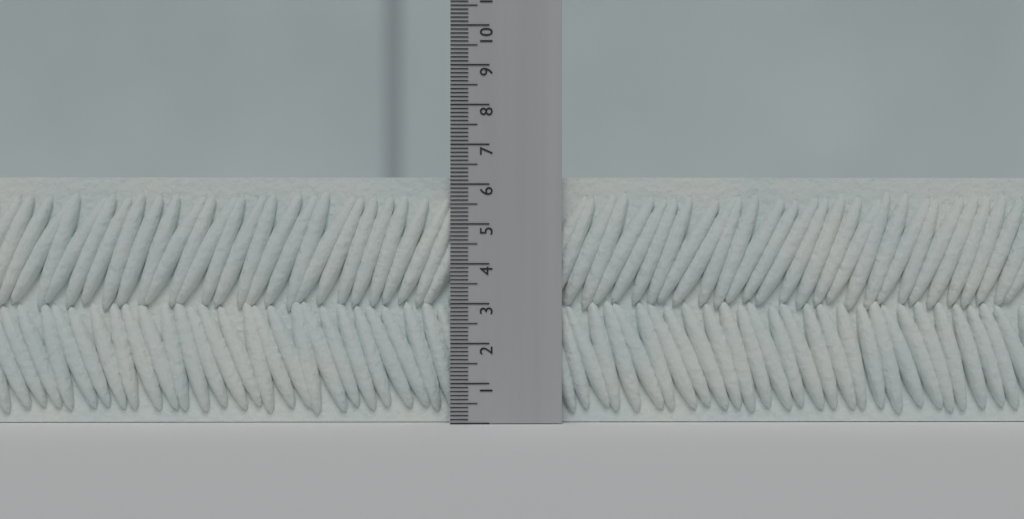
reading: 6.2 (no unit)
